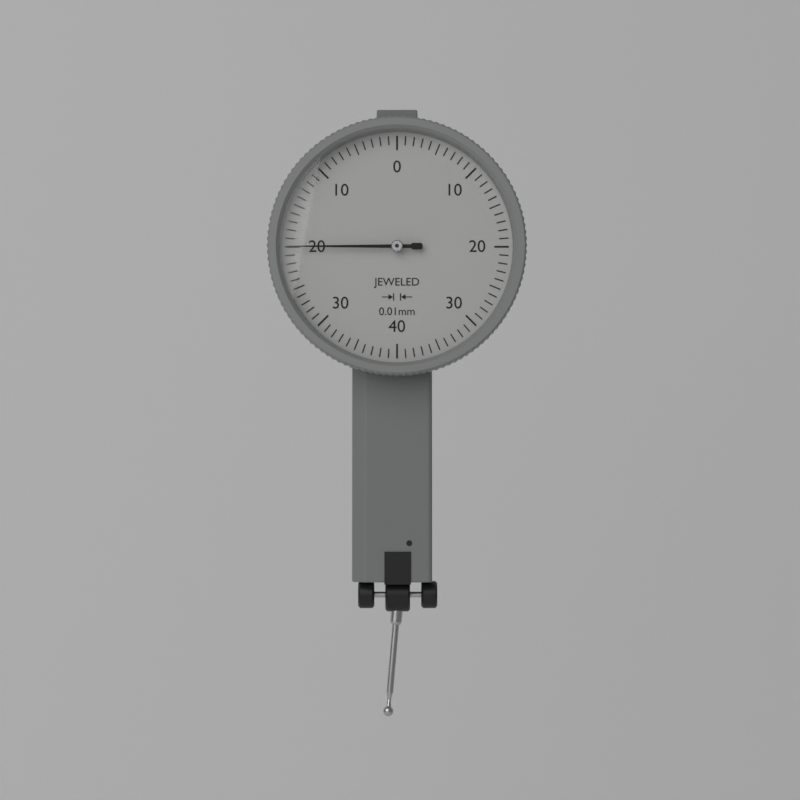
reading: 0.20 mm
